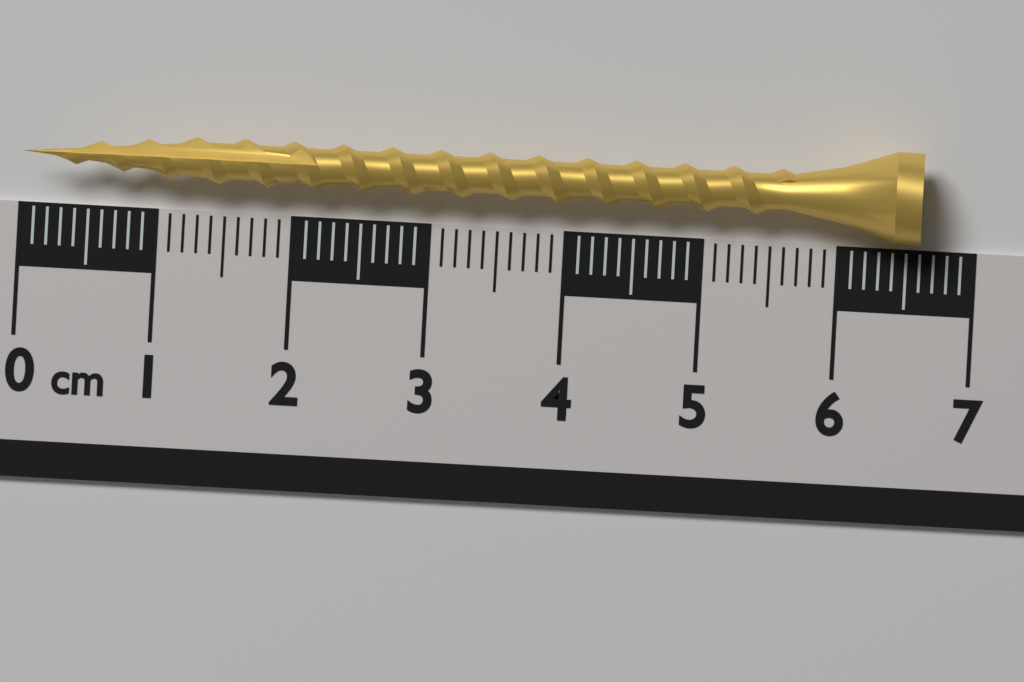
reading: 6.6 cm
